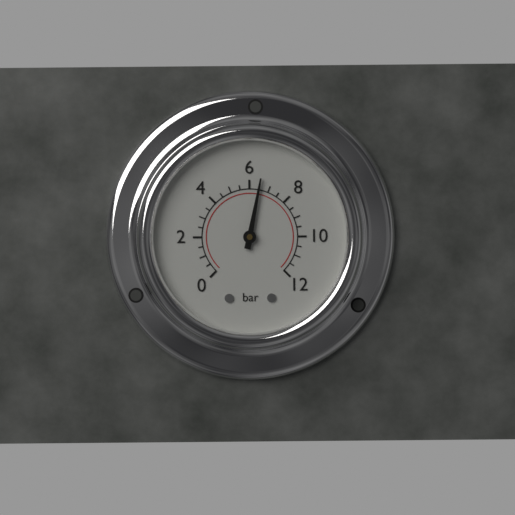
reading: 6.5 bar
